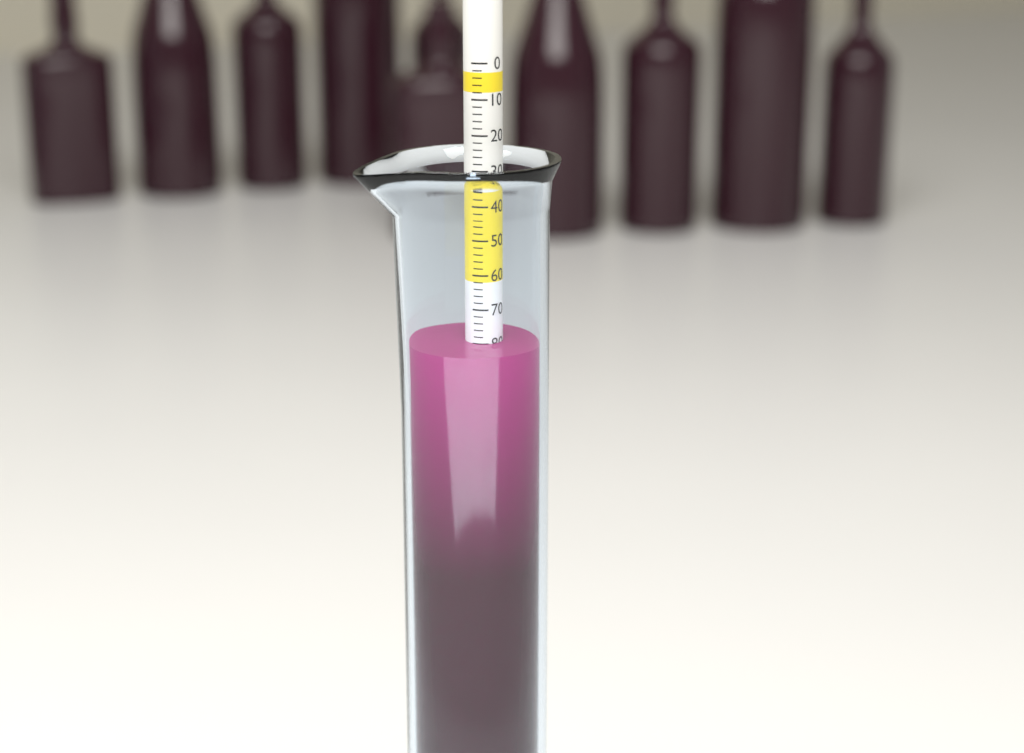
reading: 80 (no unit)
